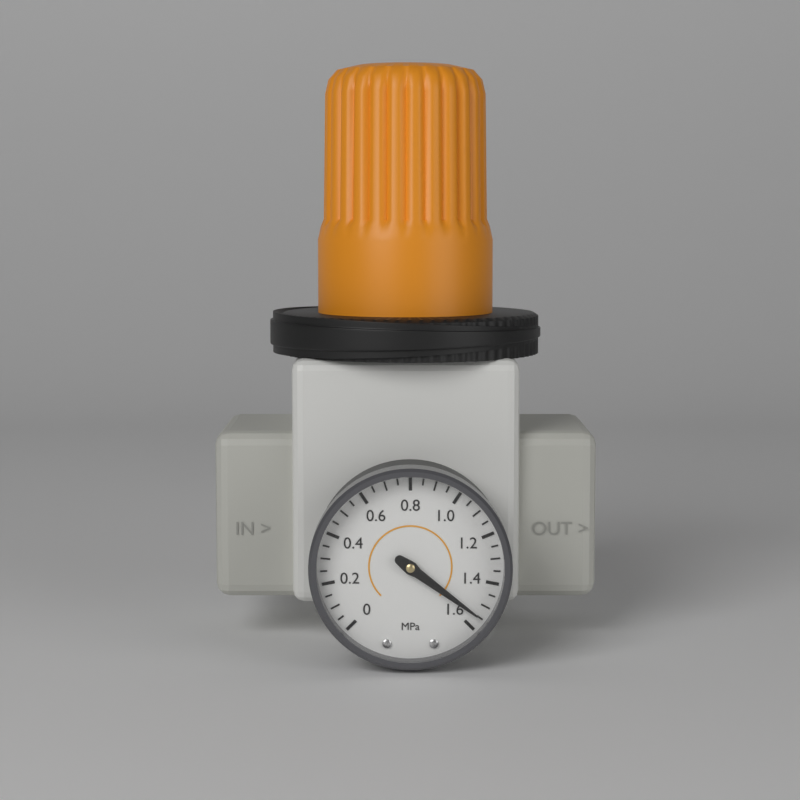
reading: 1.55 MPa
